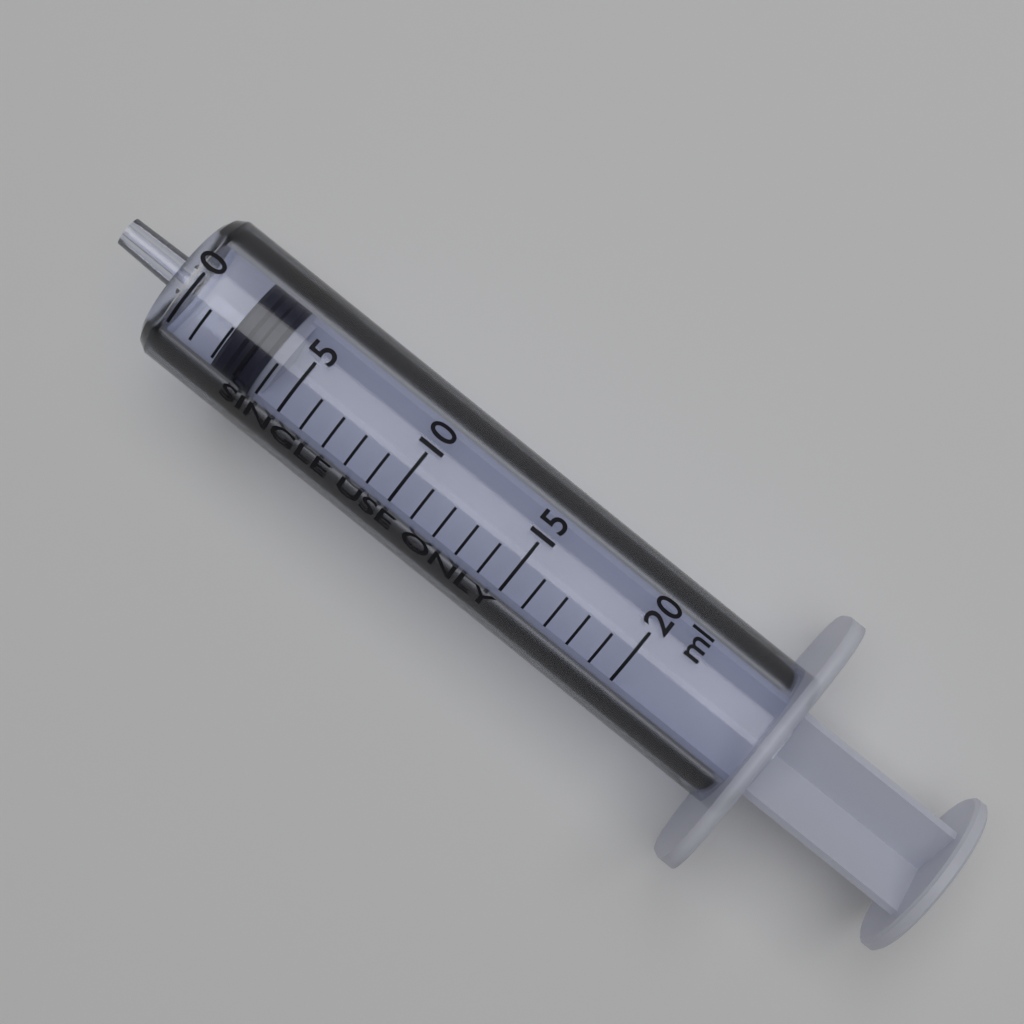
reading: 2 ml
